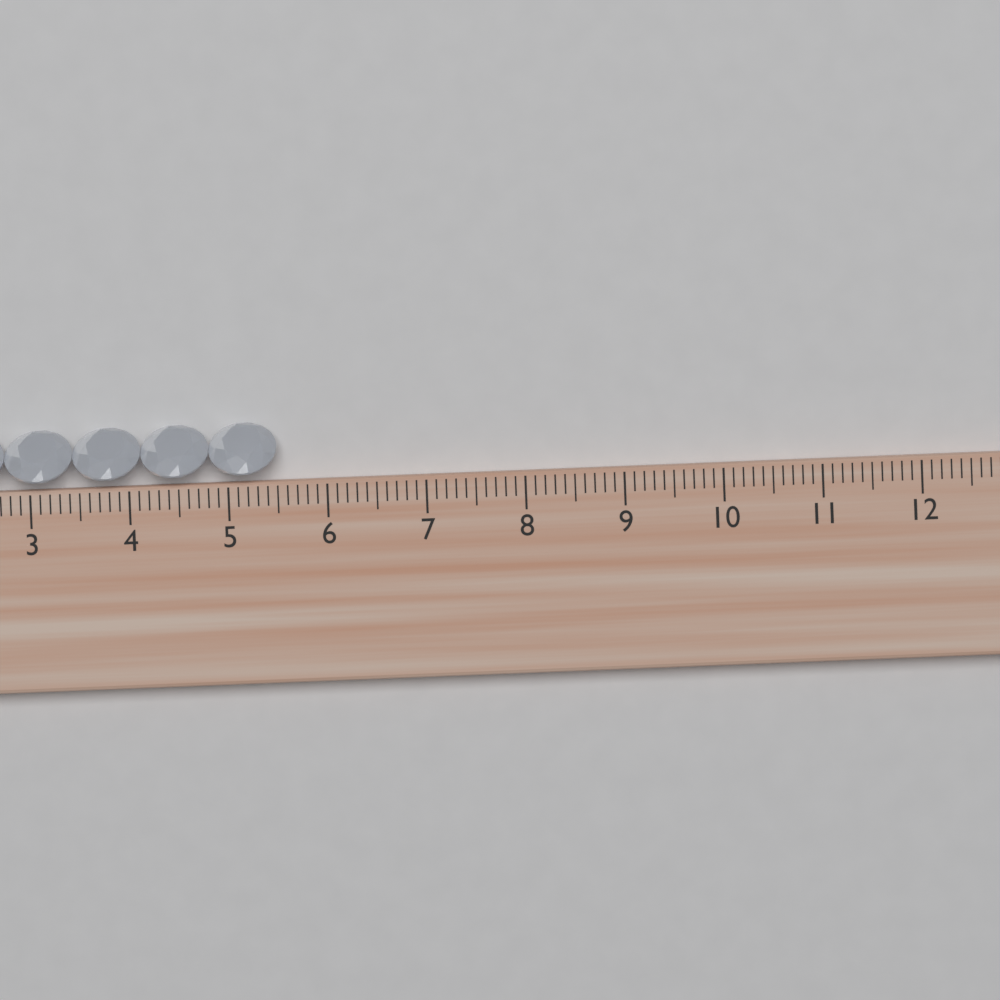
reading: 5.5 cm
